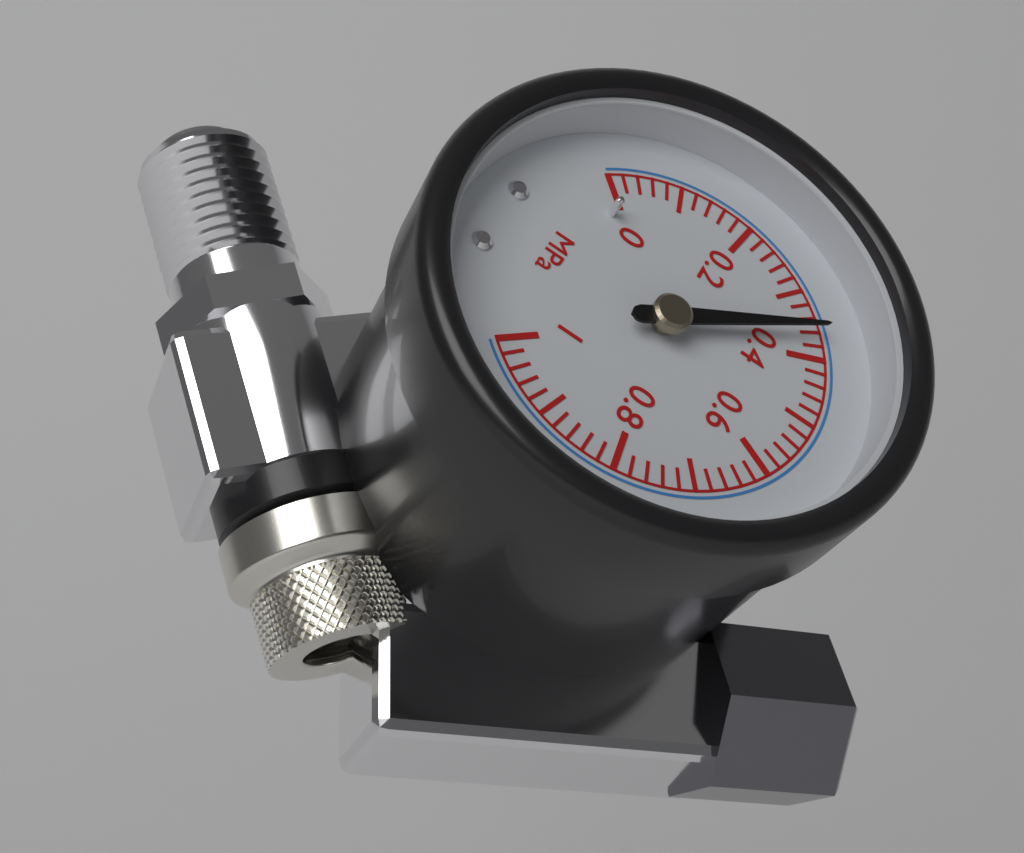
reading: 0.36 MPa
